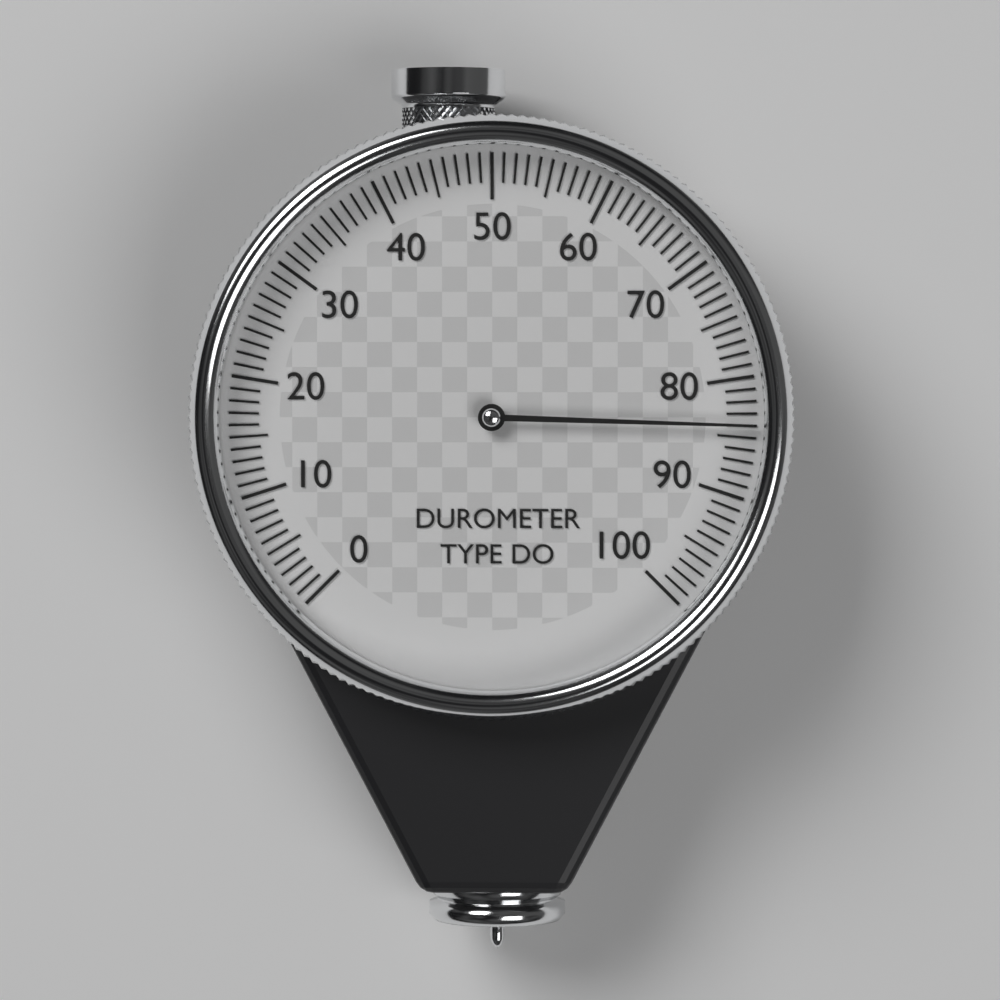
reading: 84 (no unit)
